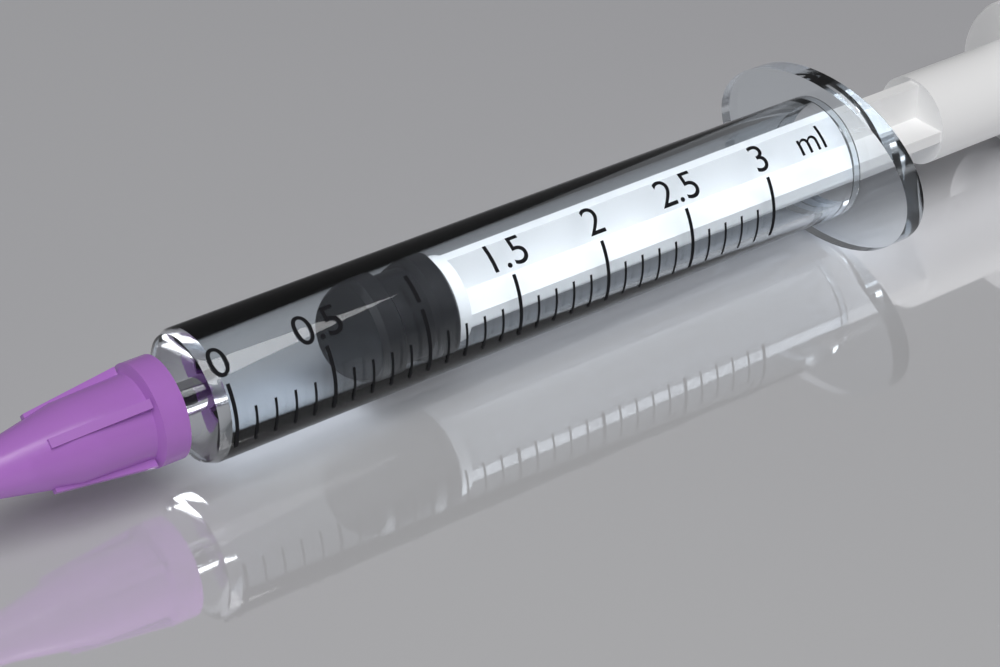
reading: 0.8 ml
